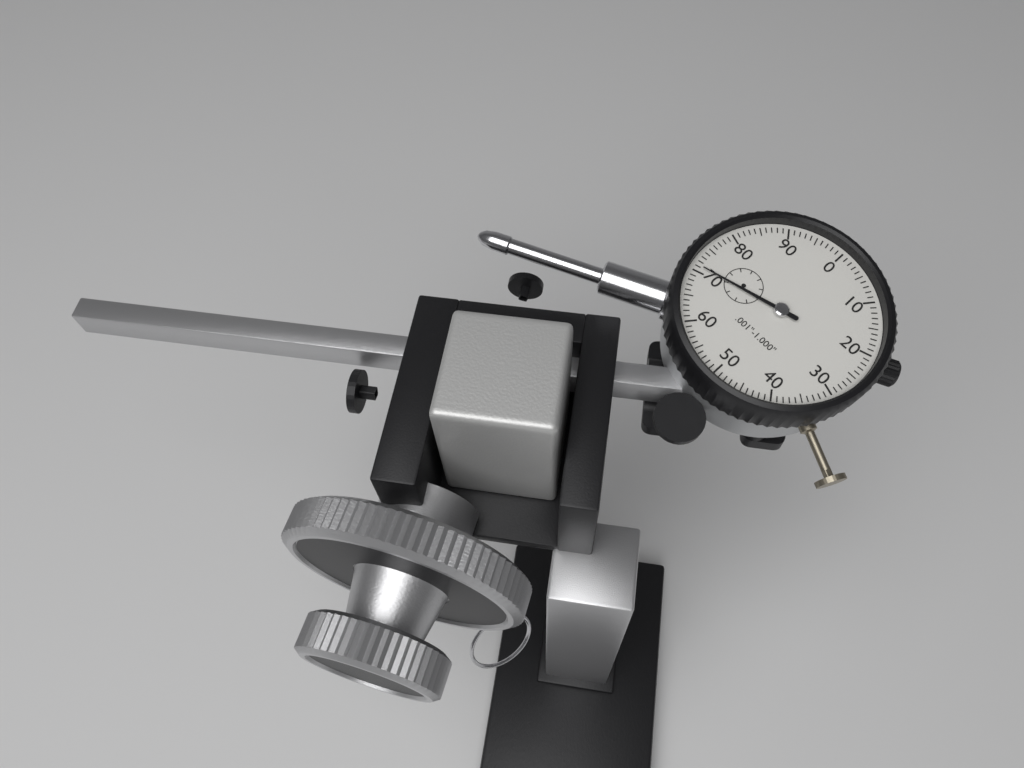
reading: 0.071 in
